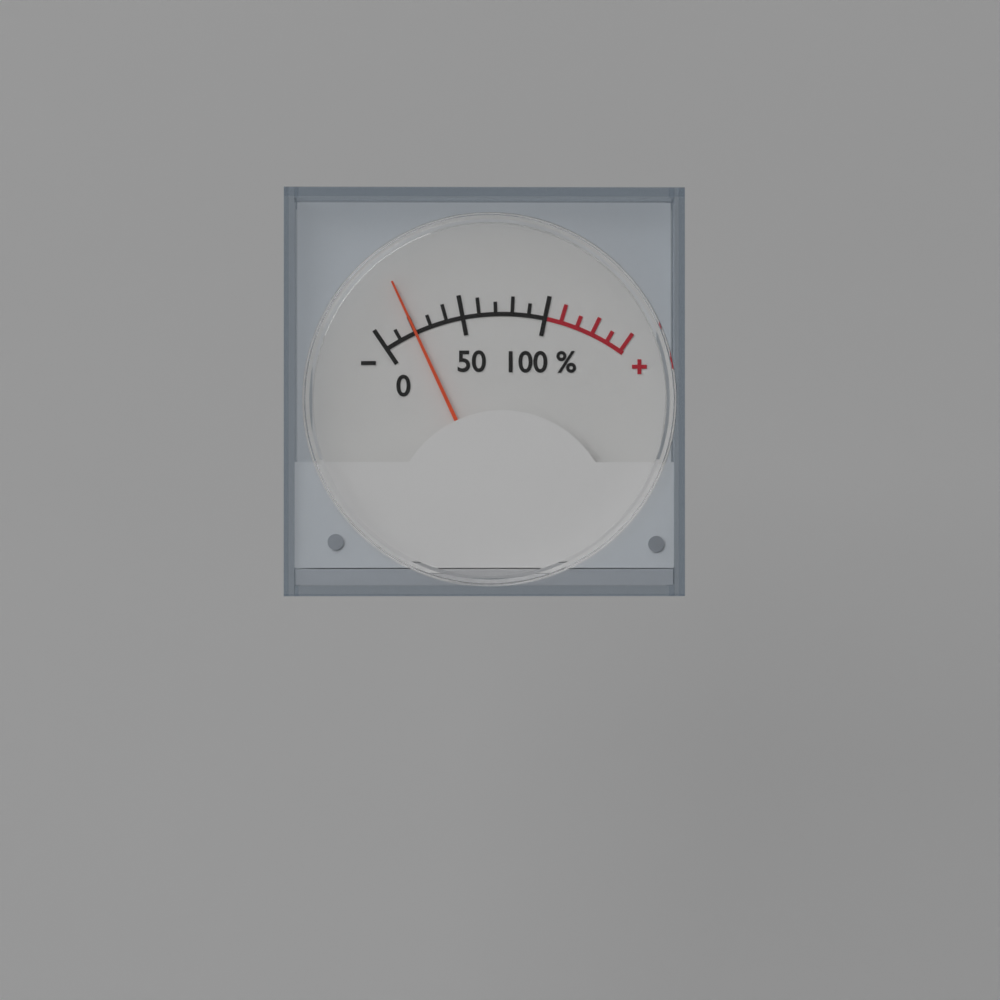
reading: 20 %
